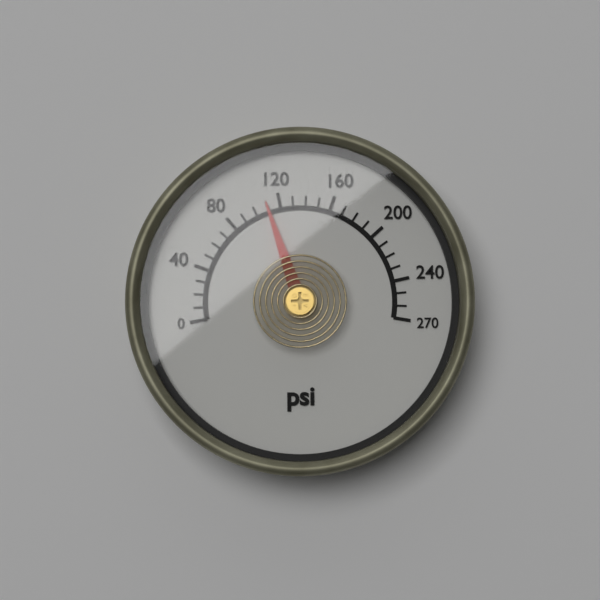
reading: 110 psi
